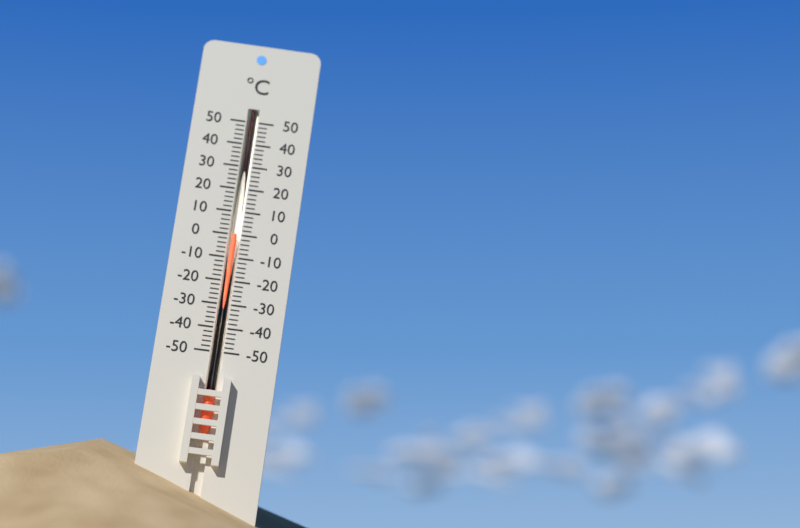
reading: 0 °C
